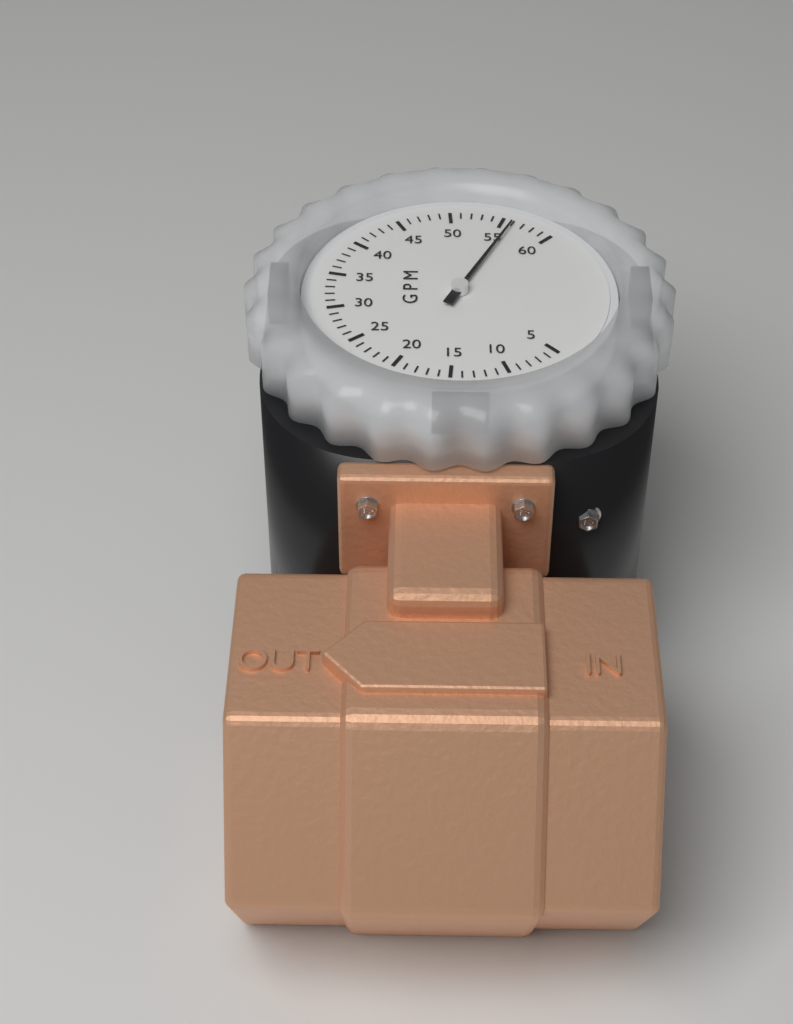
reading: 56 GPM
